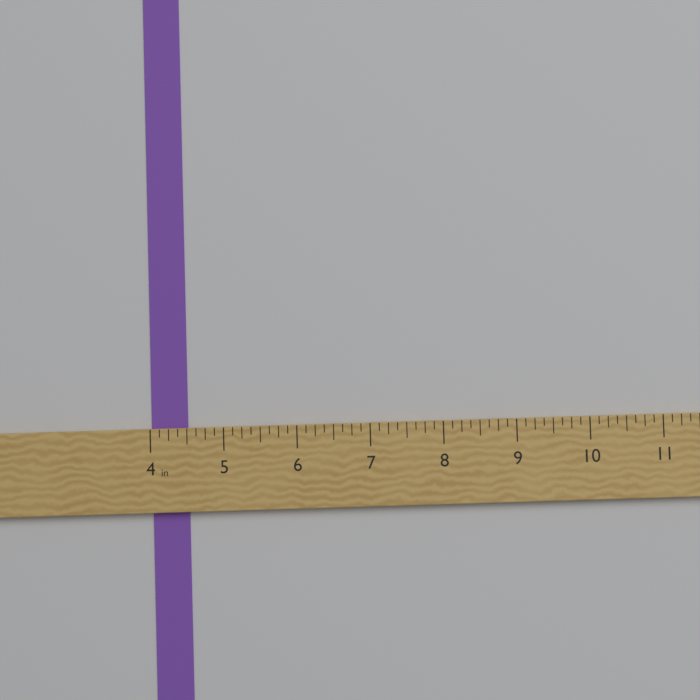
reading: 4.500 in
